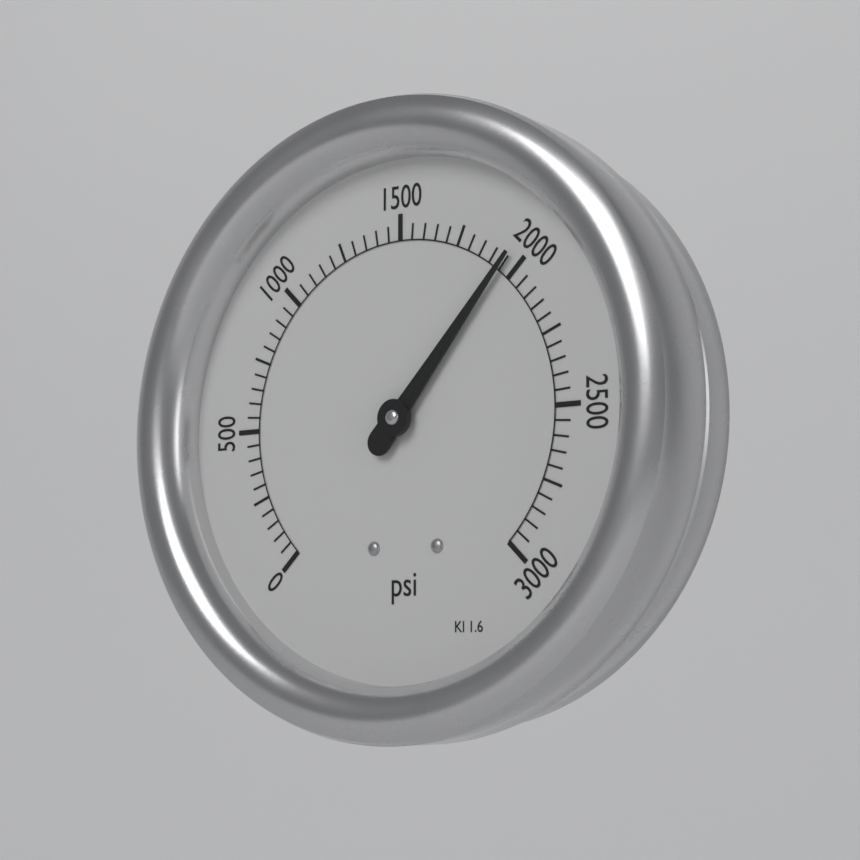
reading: 1950 psi
